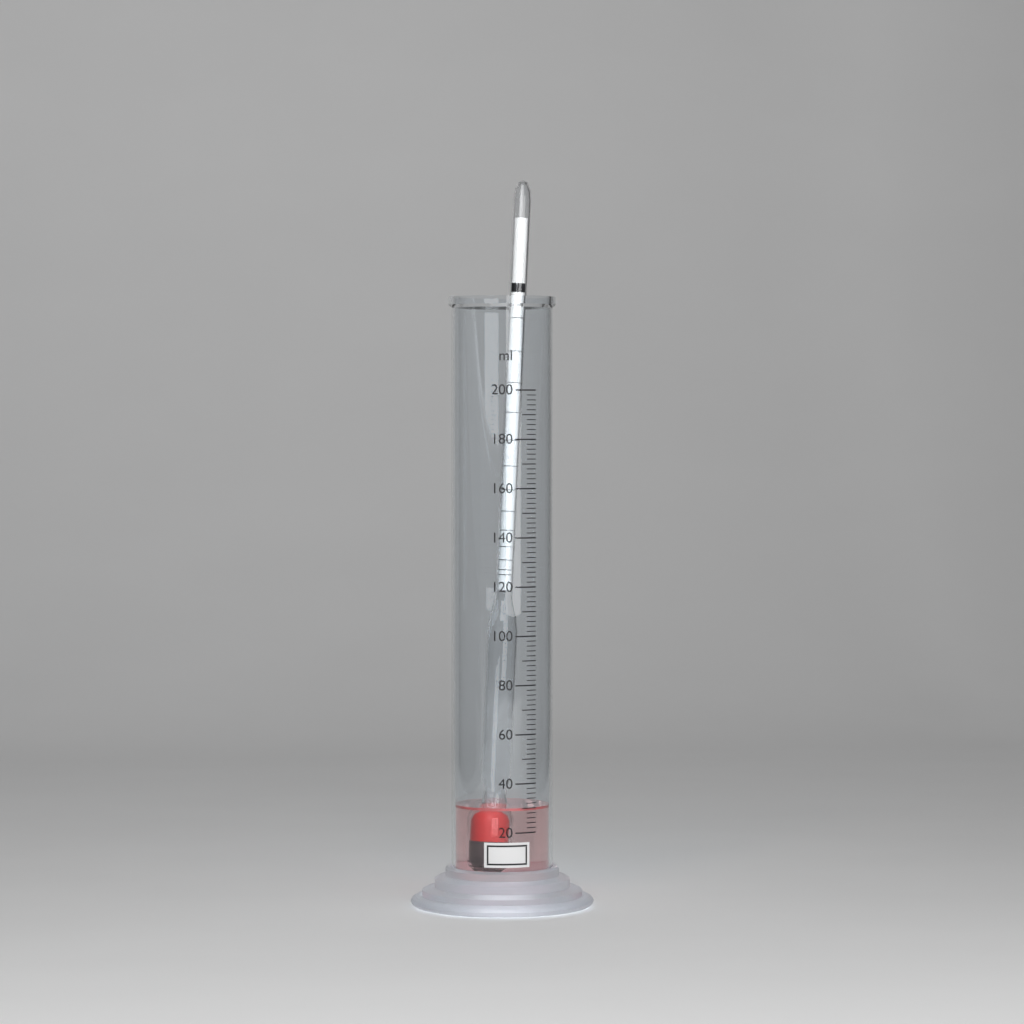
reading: 30 ml
